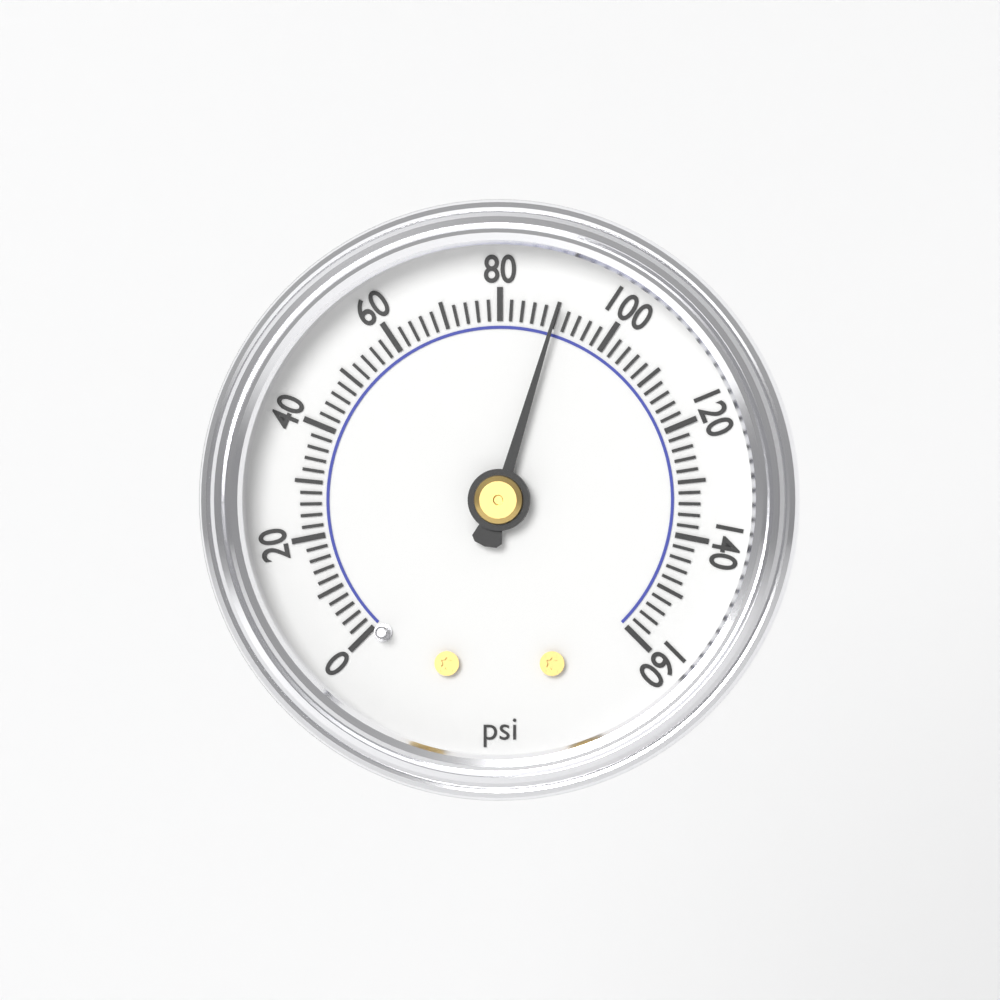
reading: 90 psi
